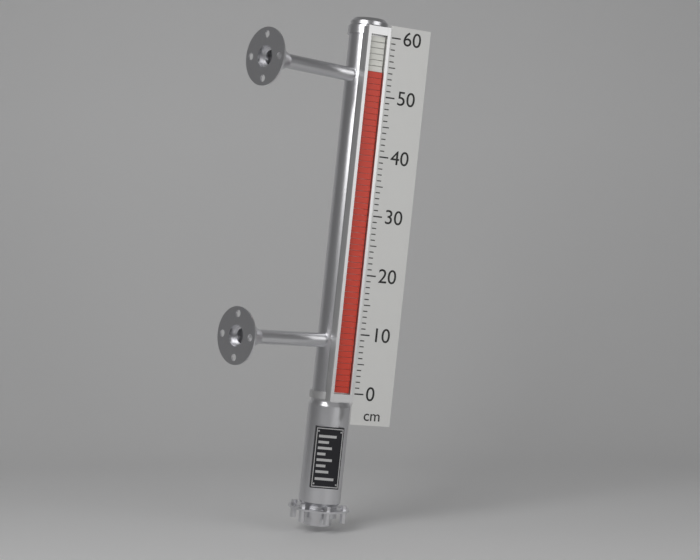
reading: 54 cm
